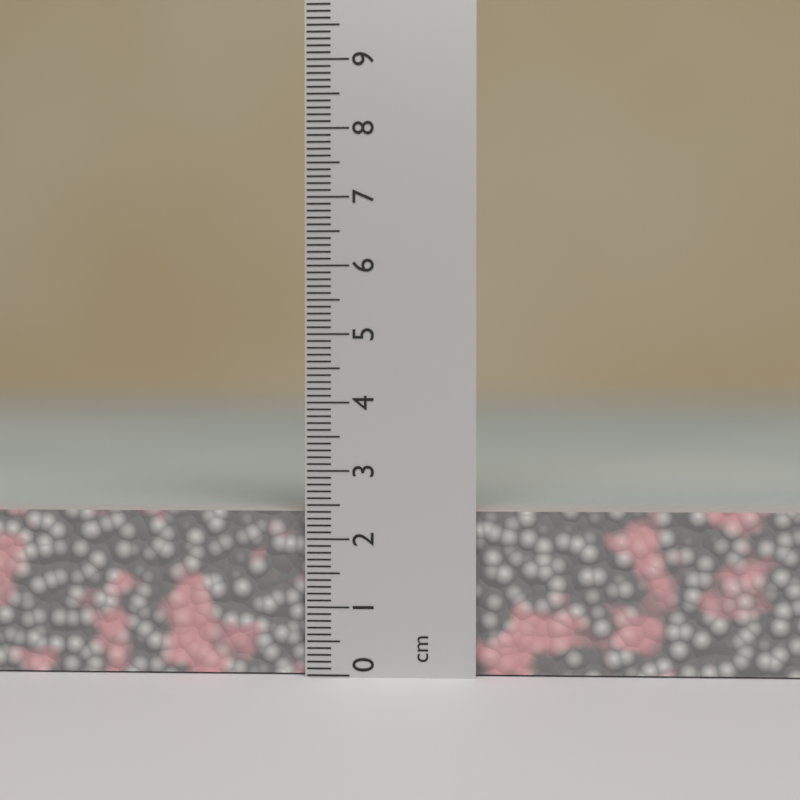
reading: 2.4 cm
